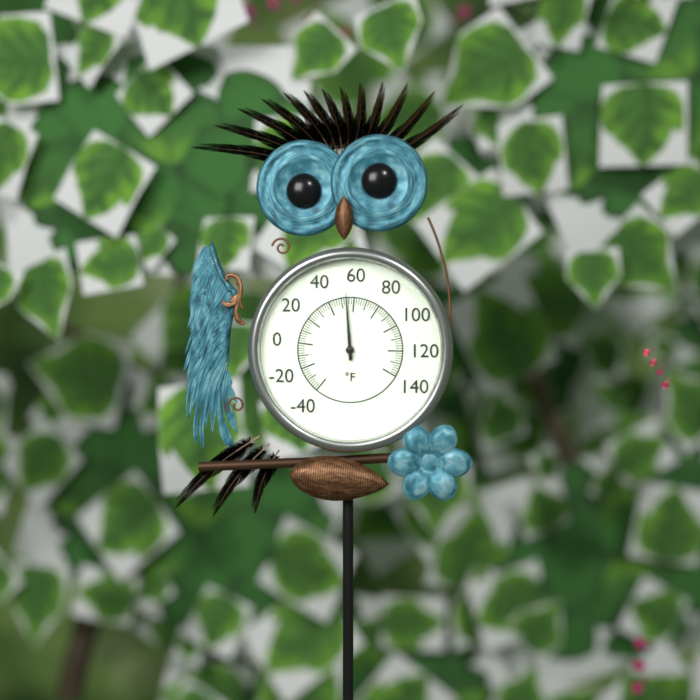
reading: 54 °F
